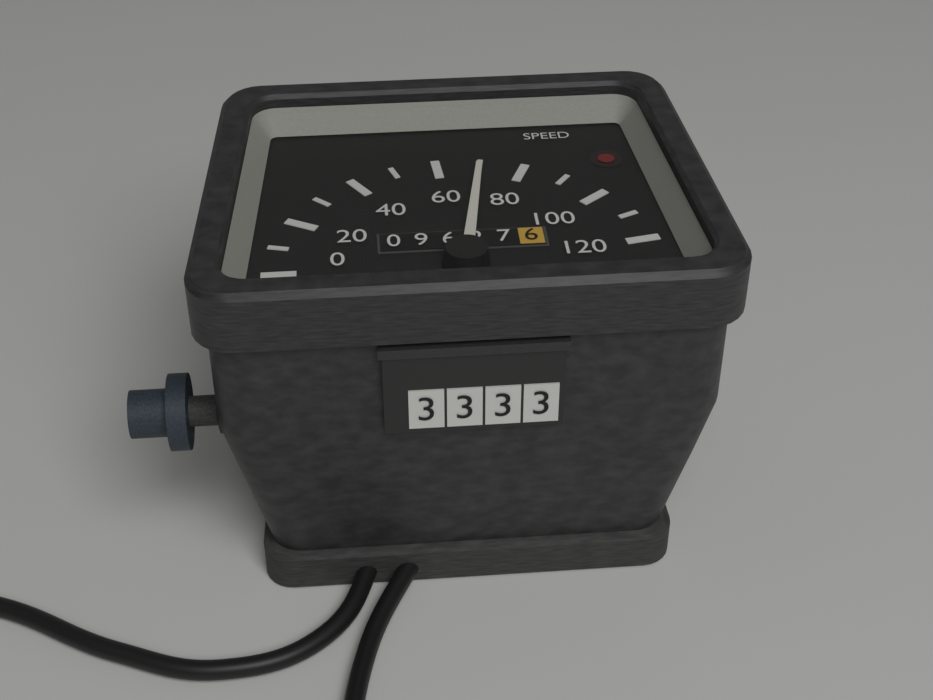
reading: 70 (no unit)
